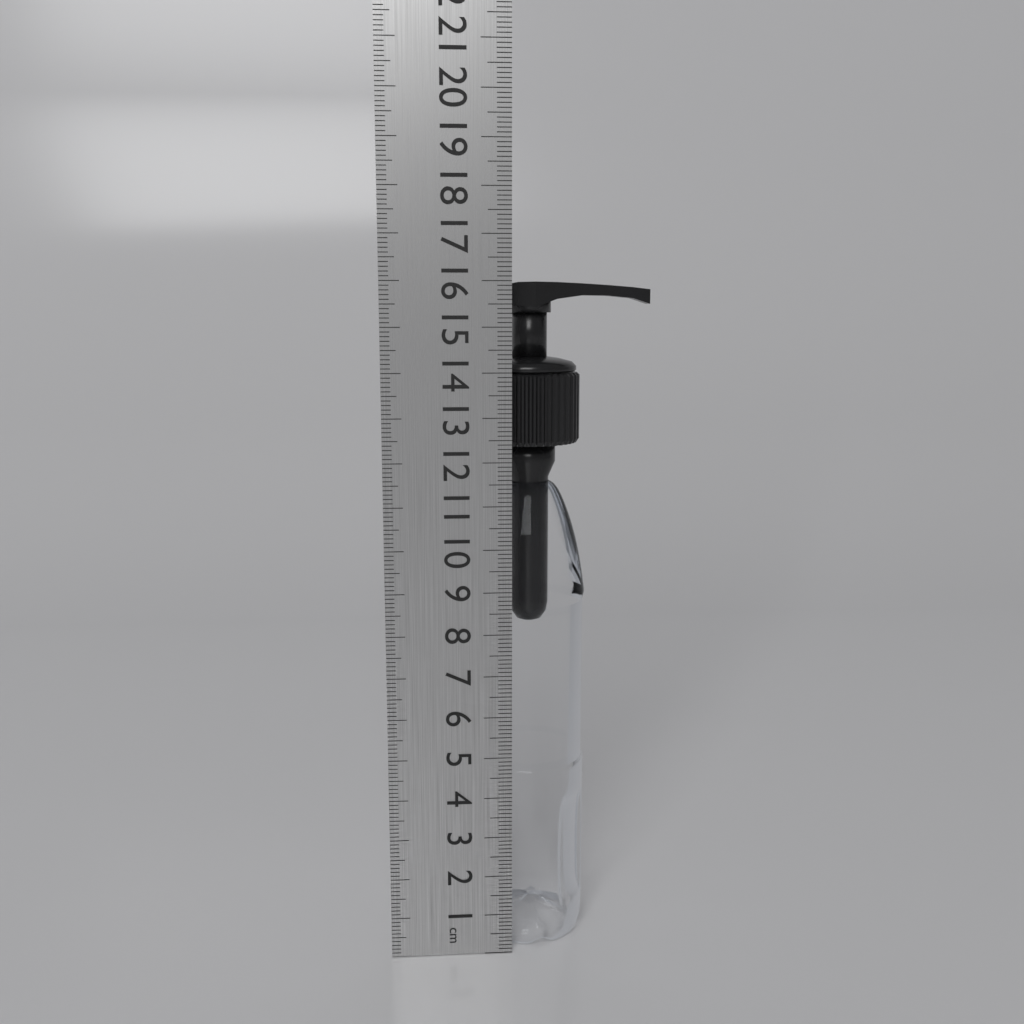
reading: 16.0 cm
